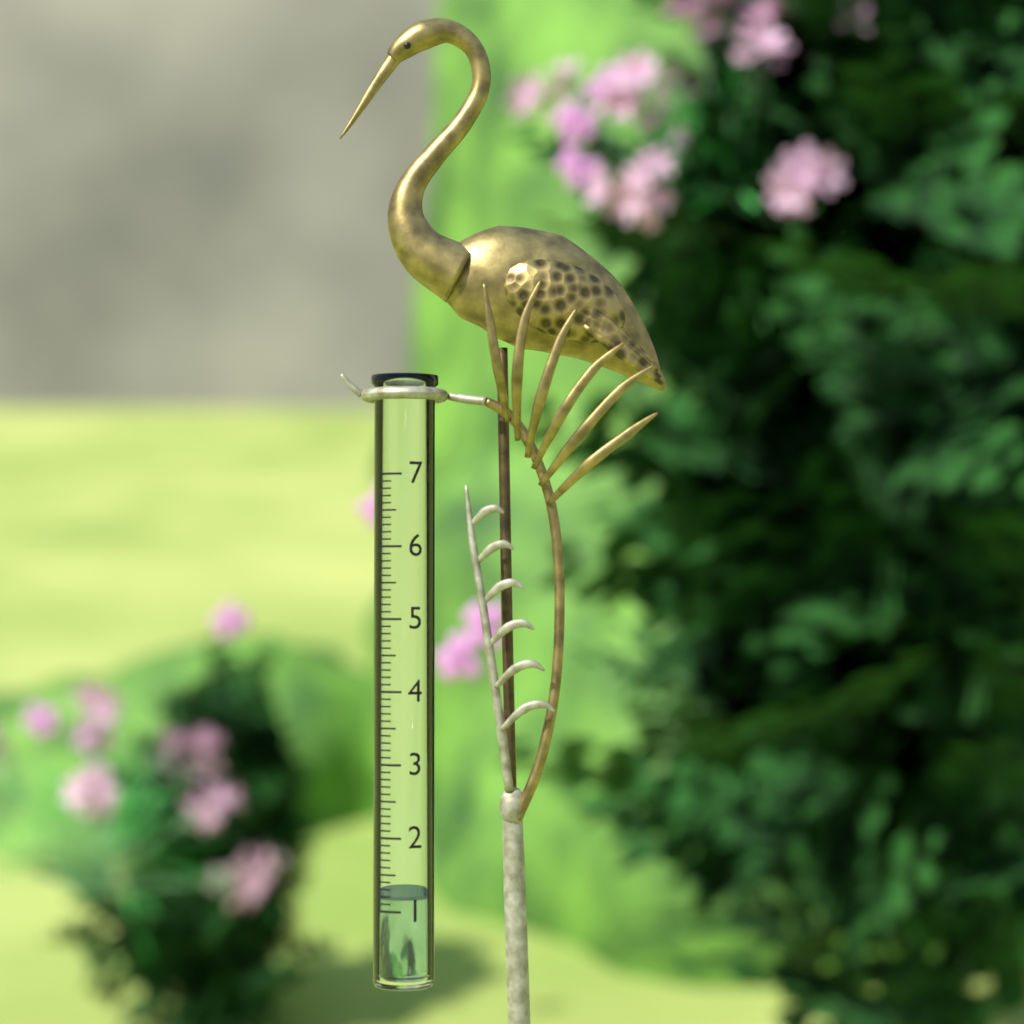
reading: 1.2 (no unit)
